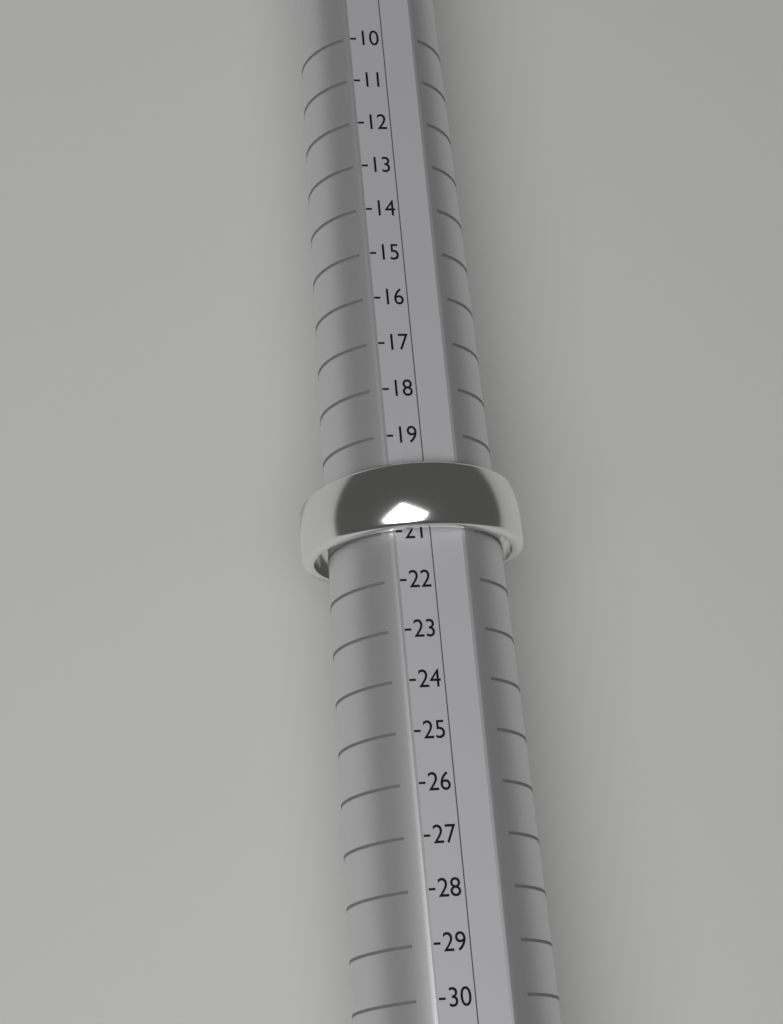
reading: 21 (no unit)
